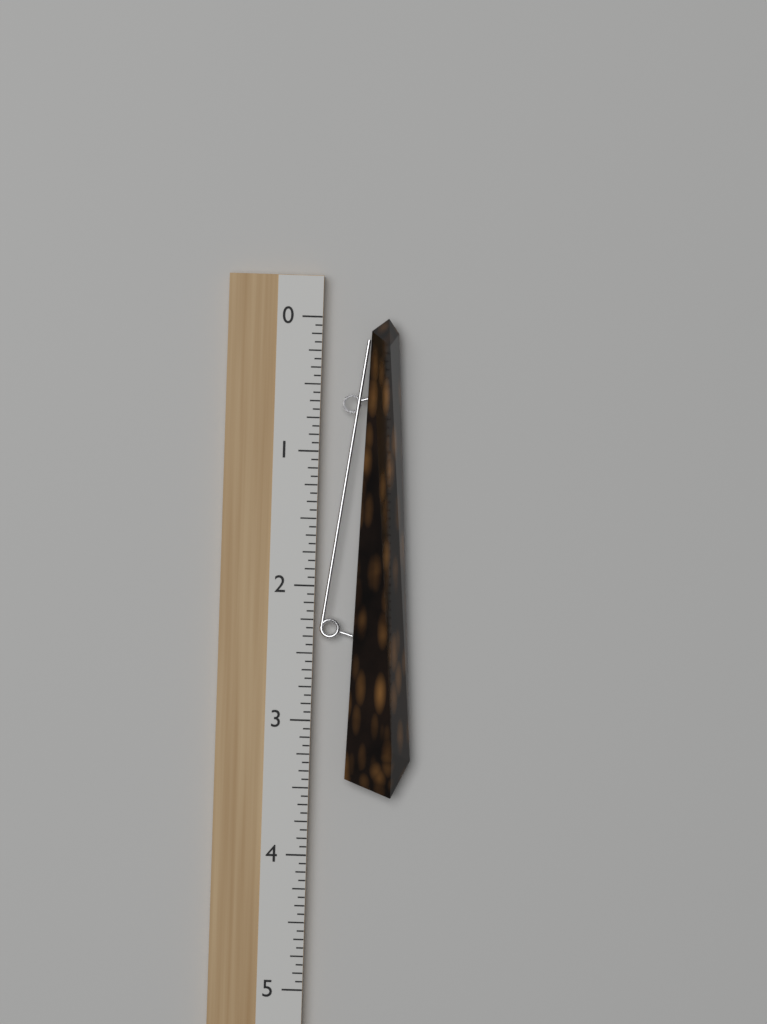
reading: 3.5625 (no unit)
